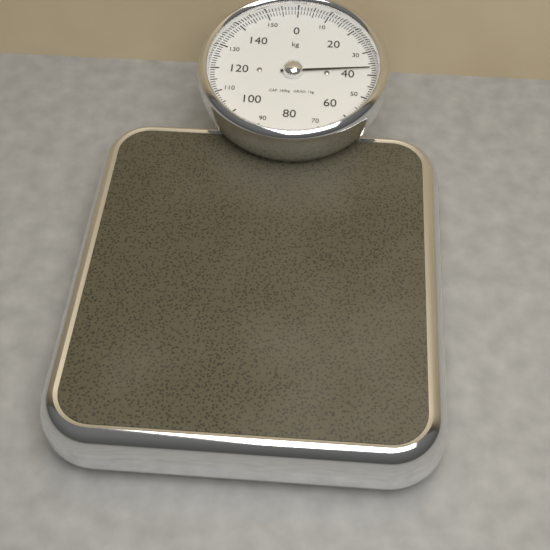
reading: 37 kg
